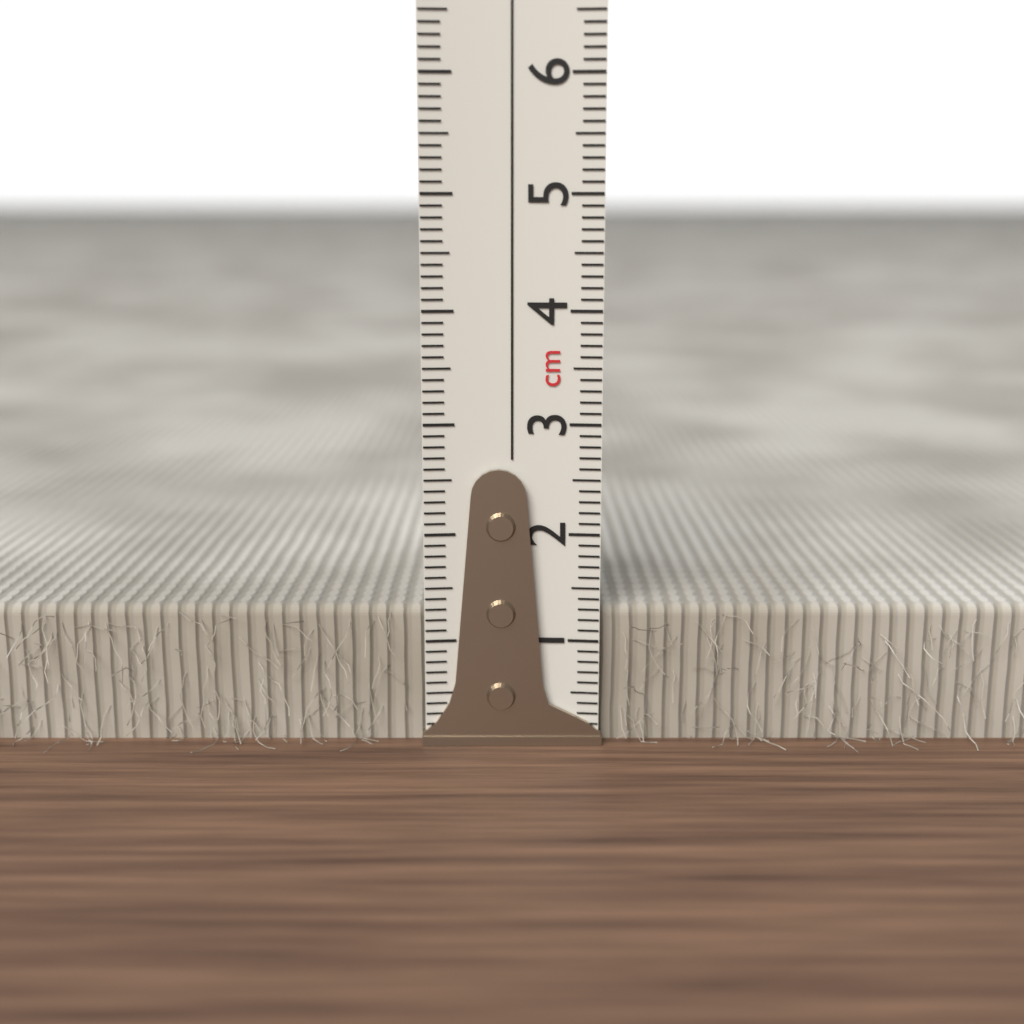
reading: 1.3 cm
